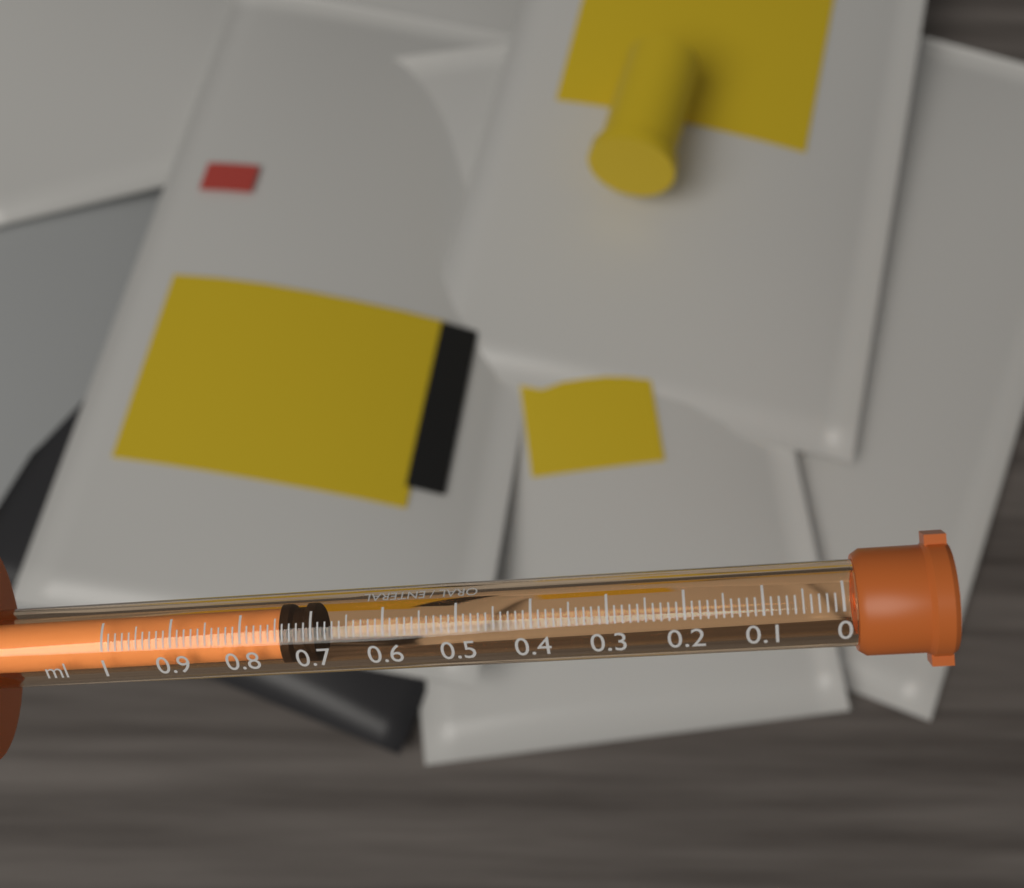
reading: 0.70 ml
